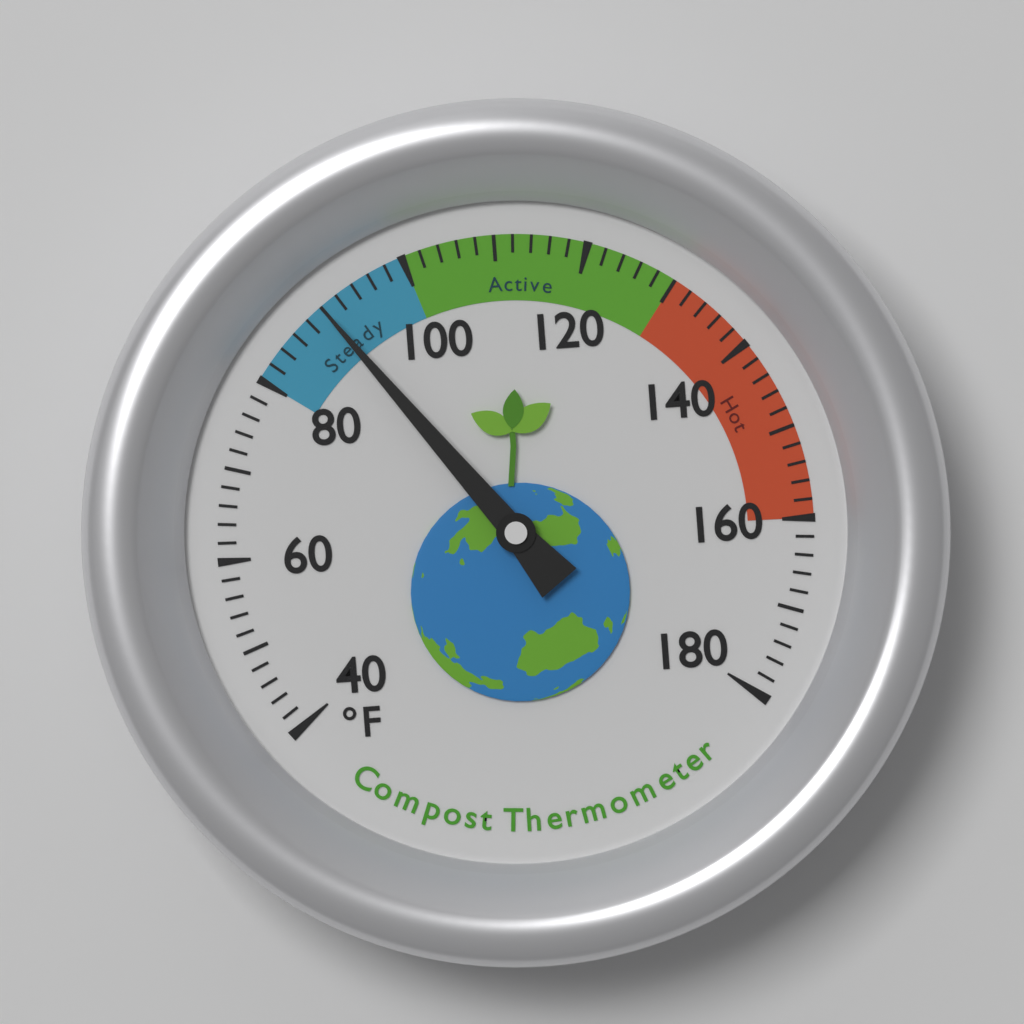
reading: 90 °F
